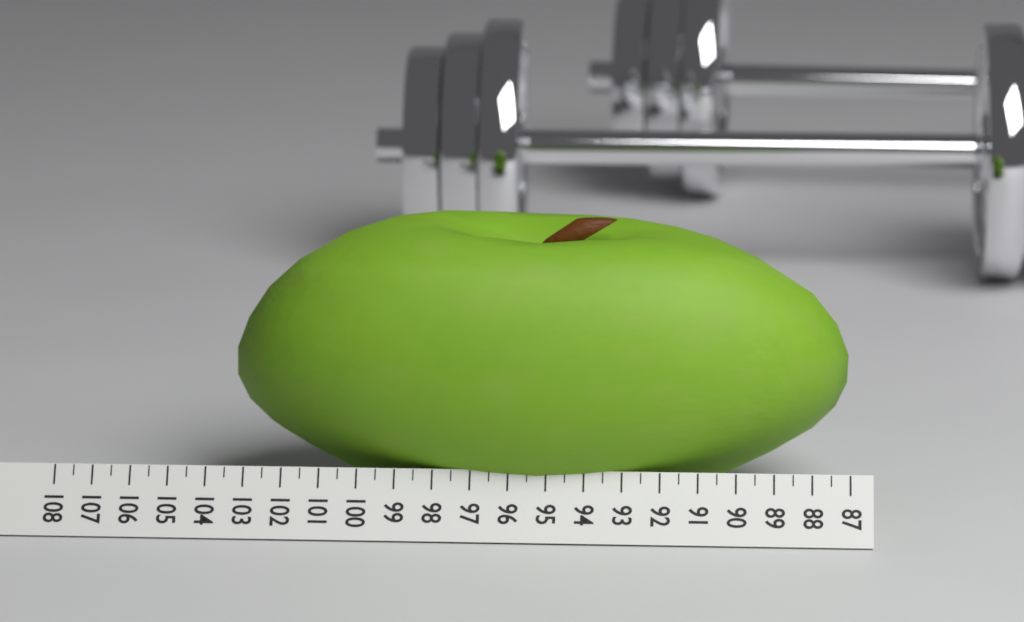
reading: 103.5 (no unit)
